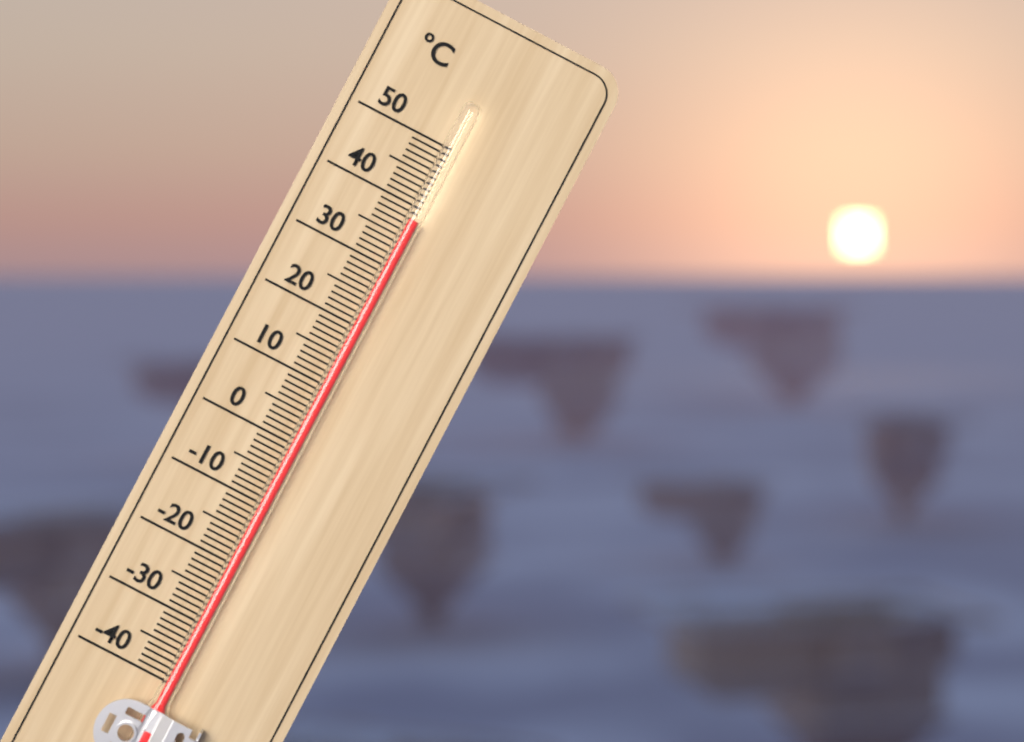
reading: 38 °C
